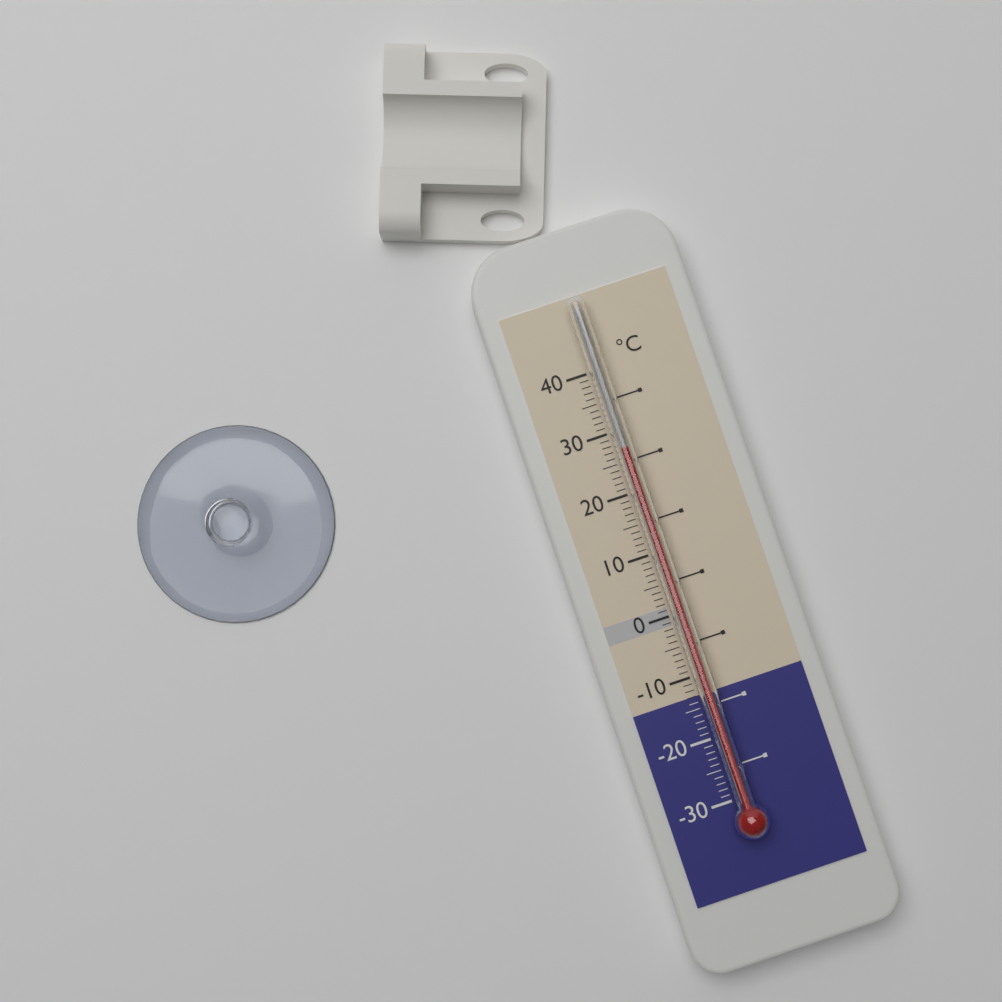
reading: 27 °C
